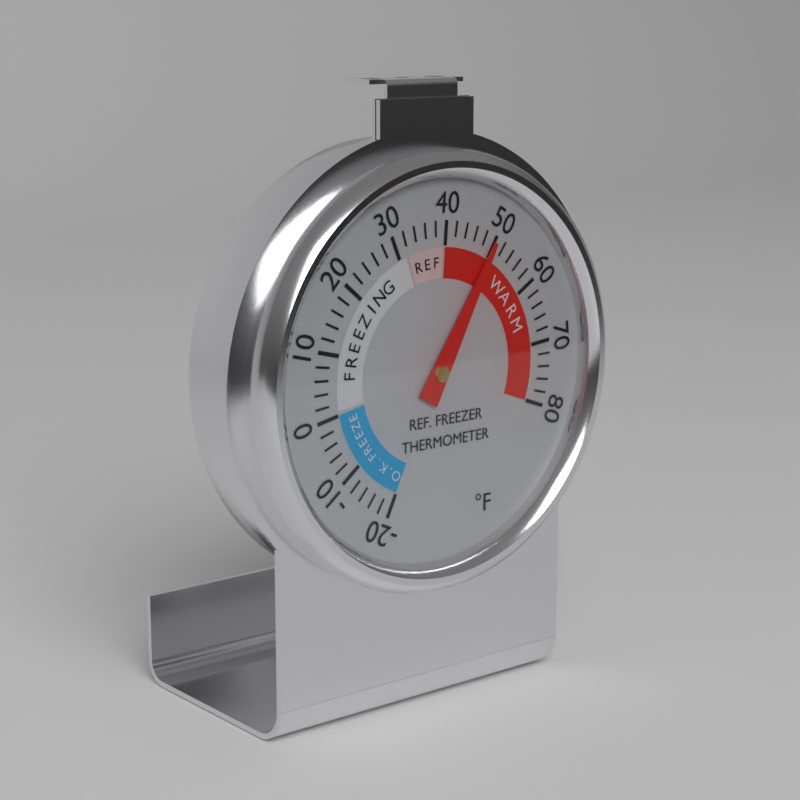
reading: 50 °F
